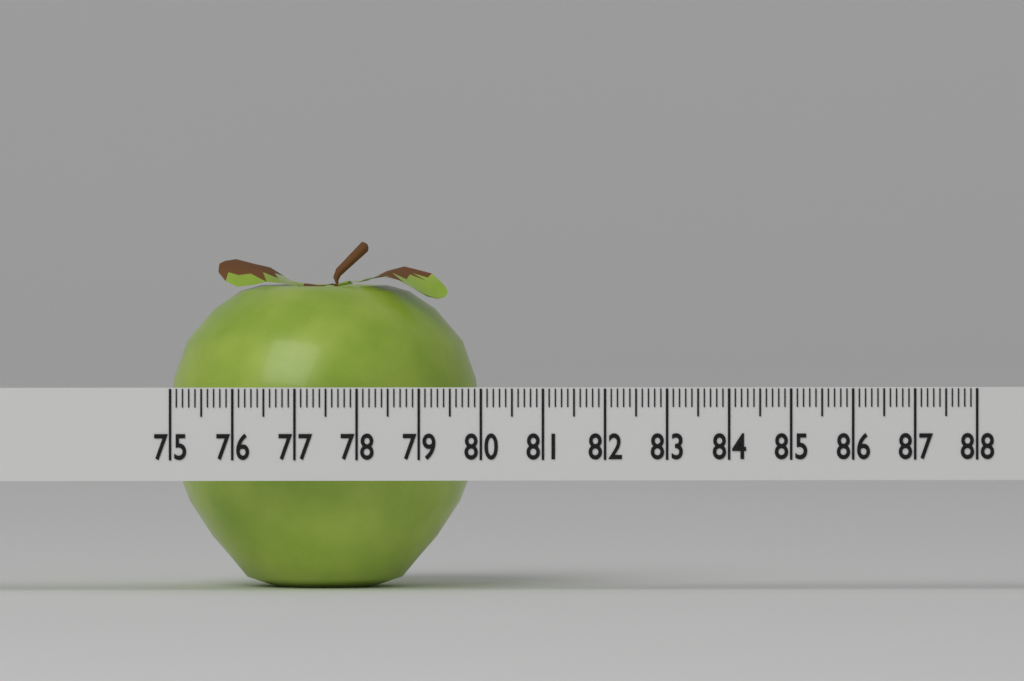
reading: 80.1 (no unit)
